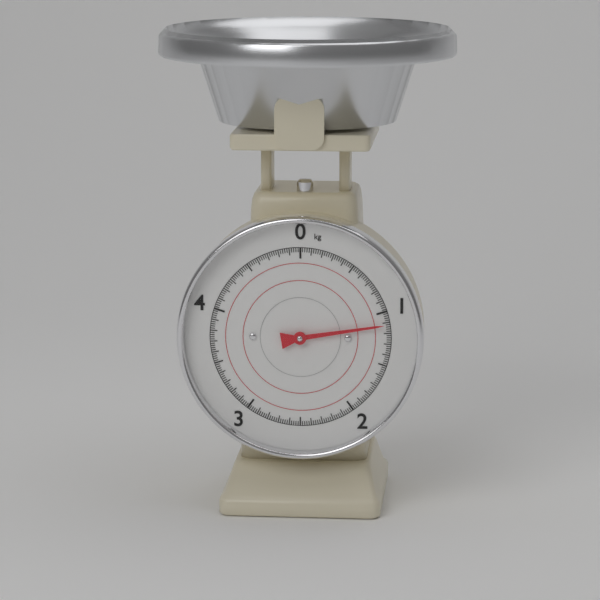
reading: 1.12 kg
